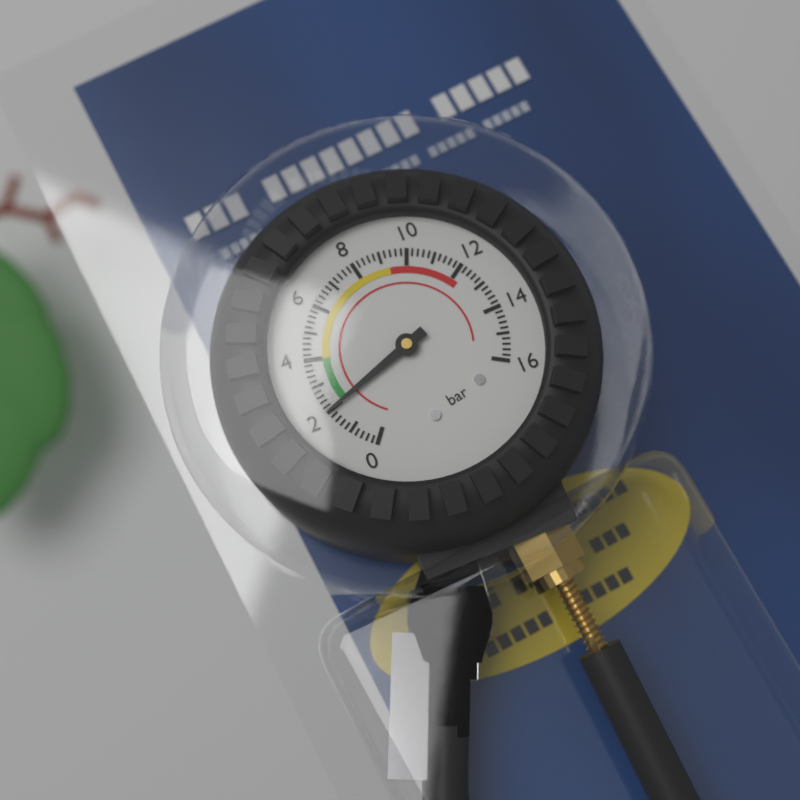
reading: 2.0 bar
